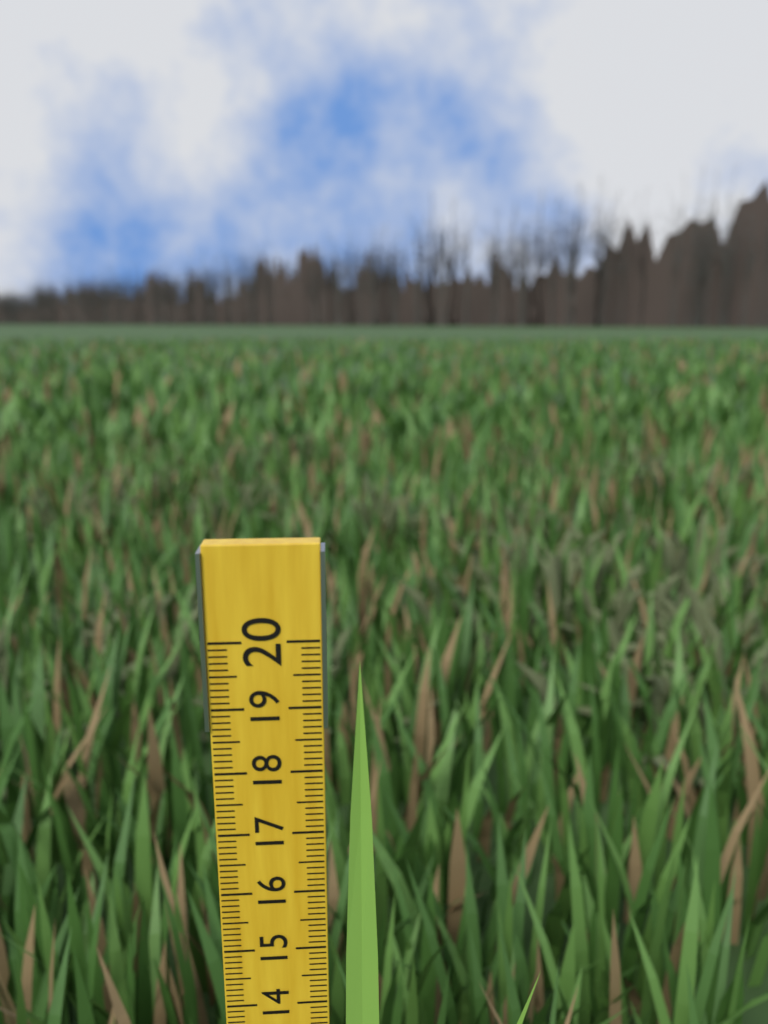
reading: 19.7 (no unit)
